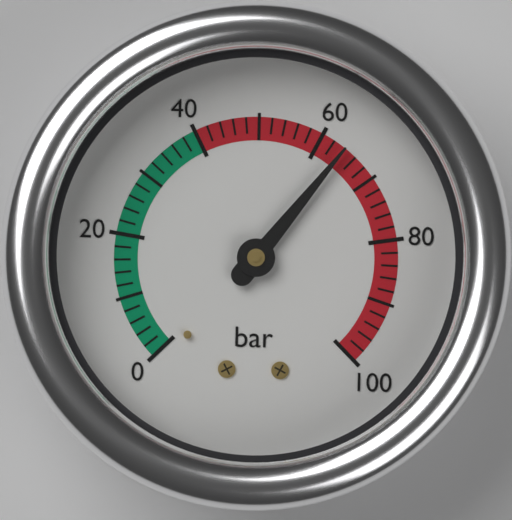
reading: 64 bar
